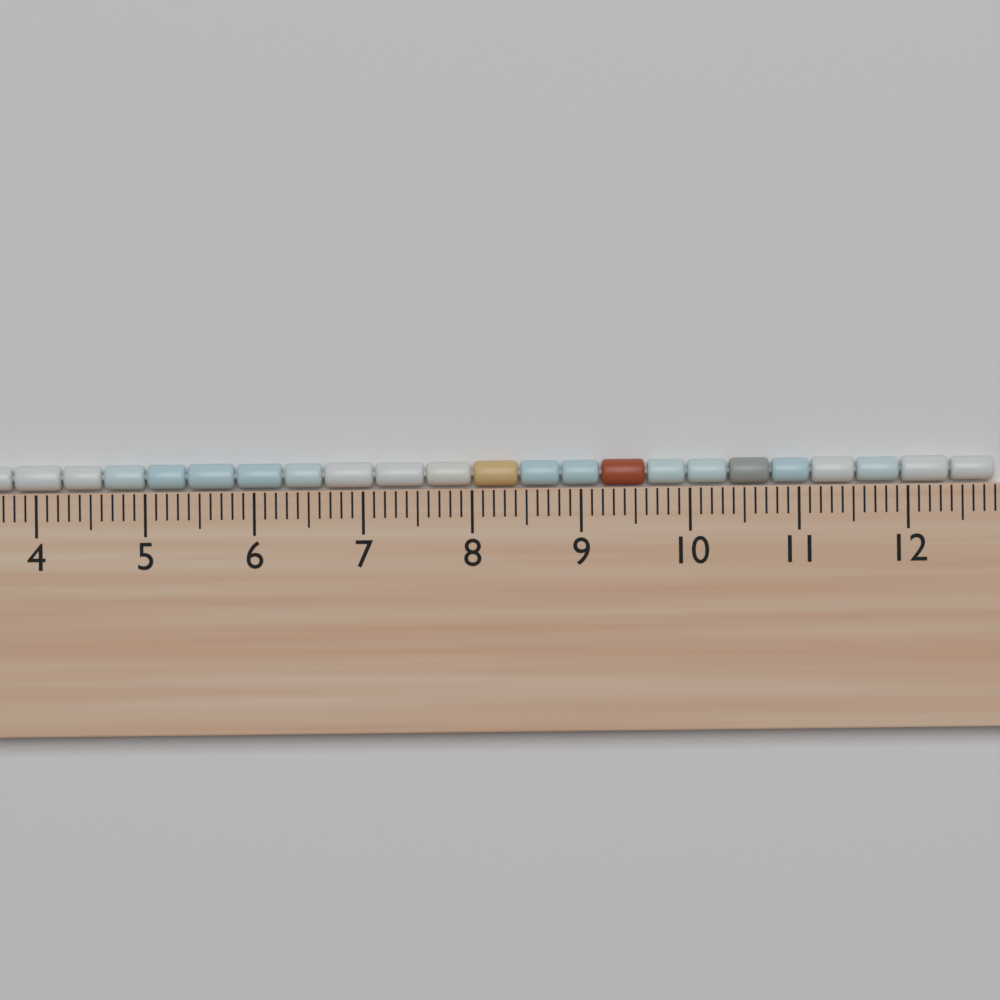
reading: 12.8 cm
